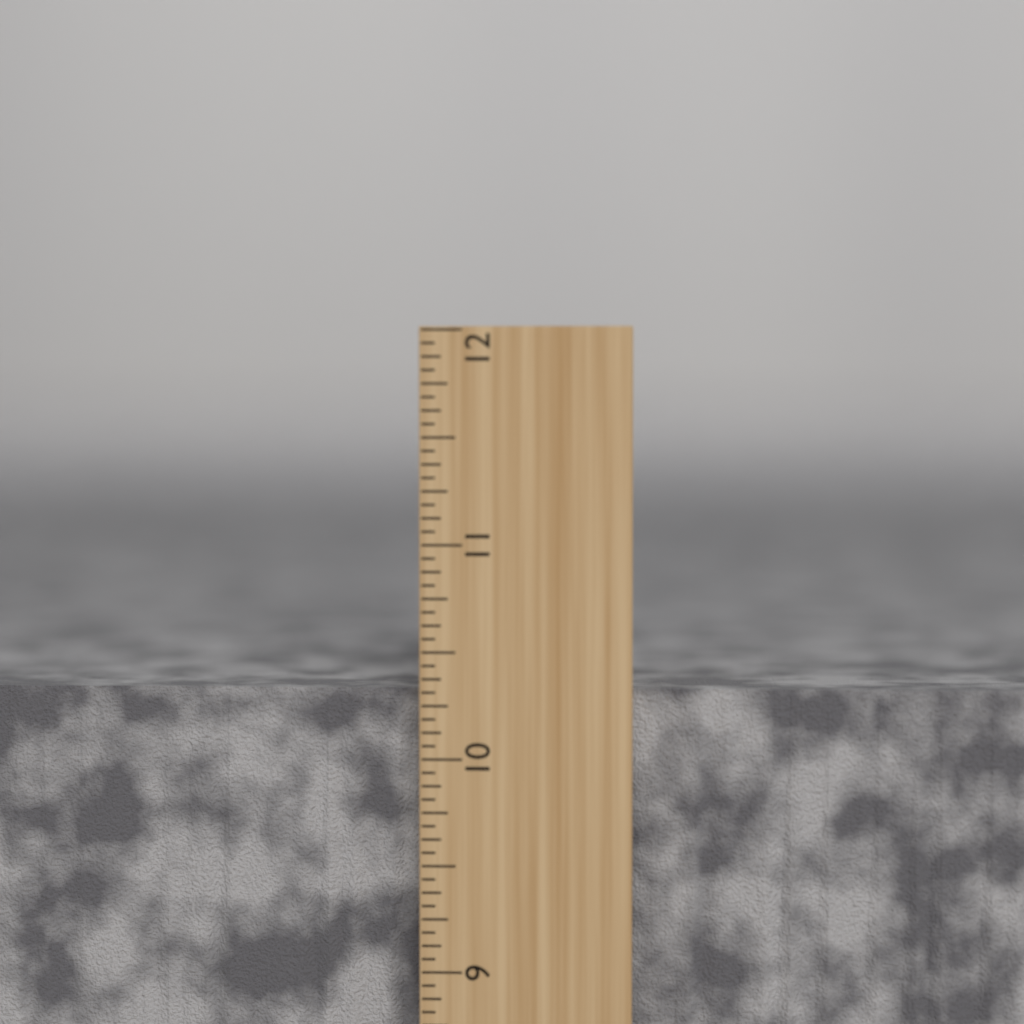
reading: 10.3125 inch
